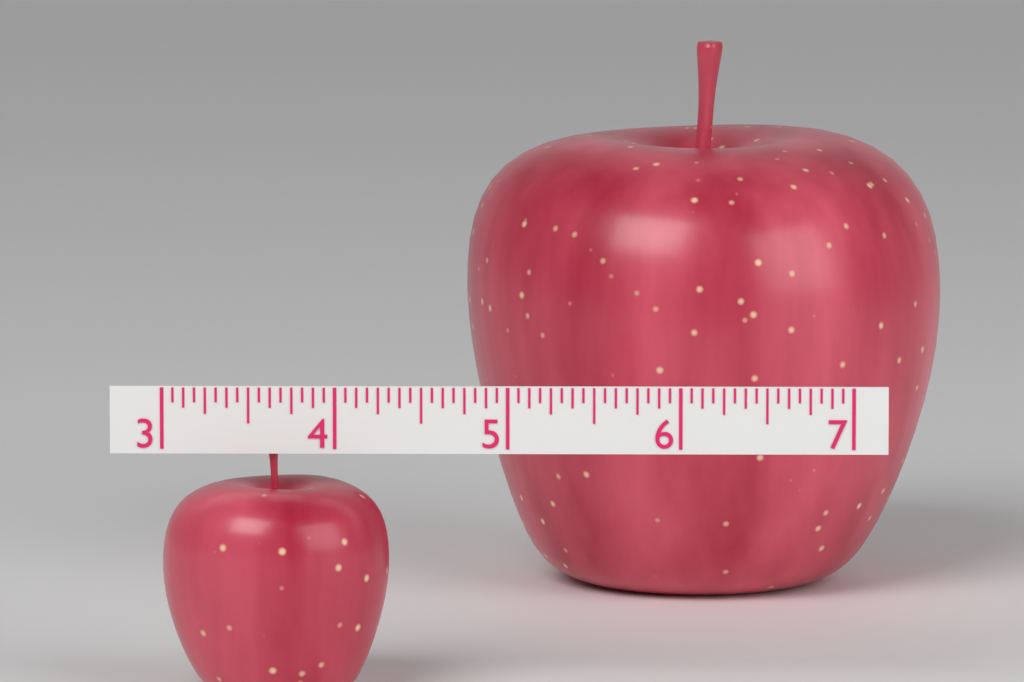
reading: 4.3125 (no unit)
